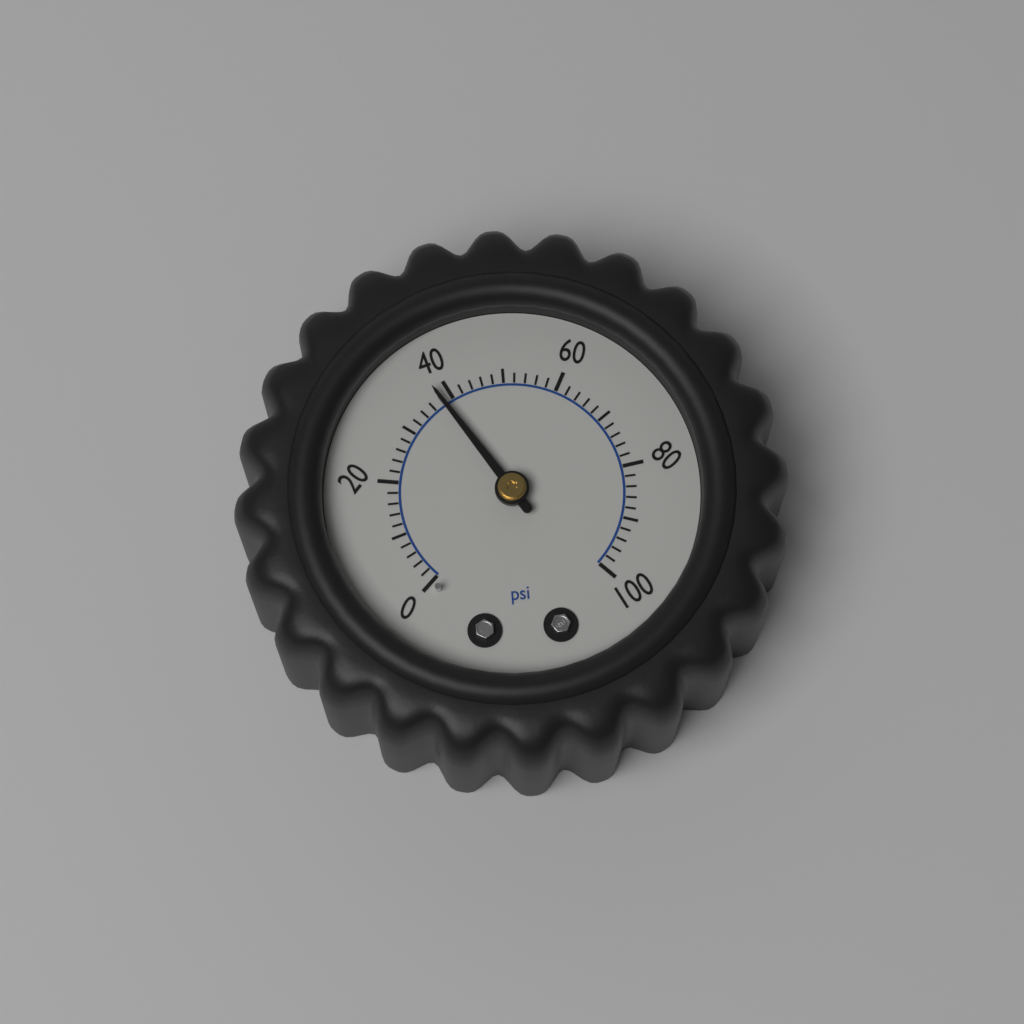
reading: 38 psi
